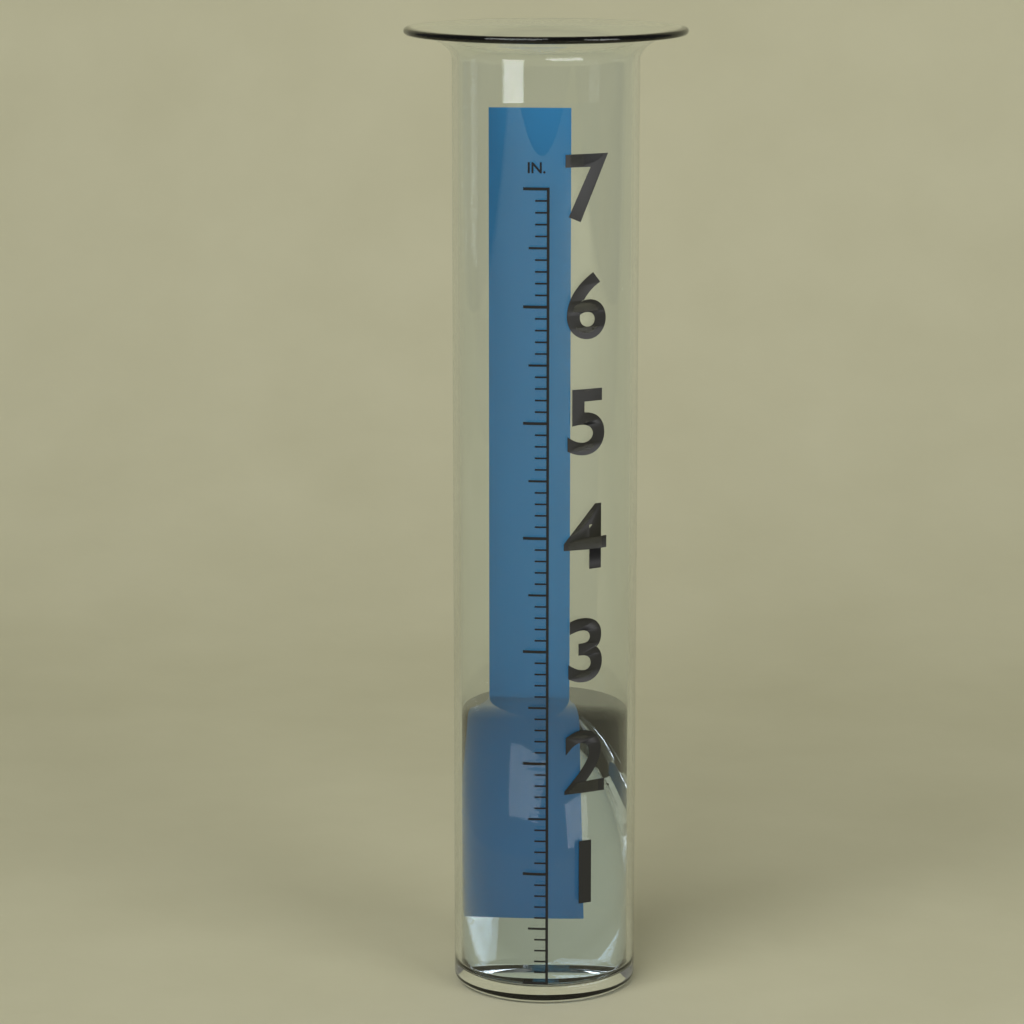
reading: 2.3 in
